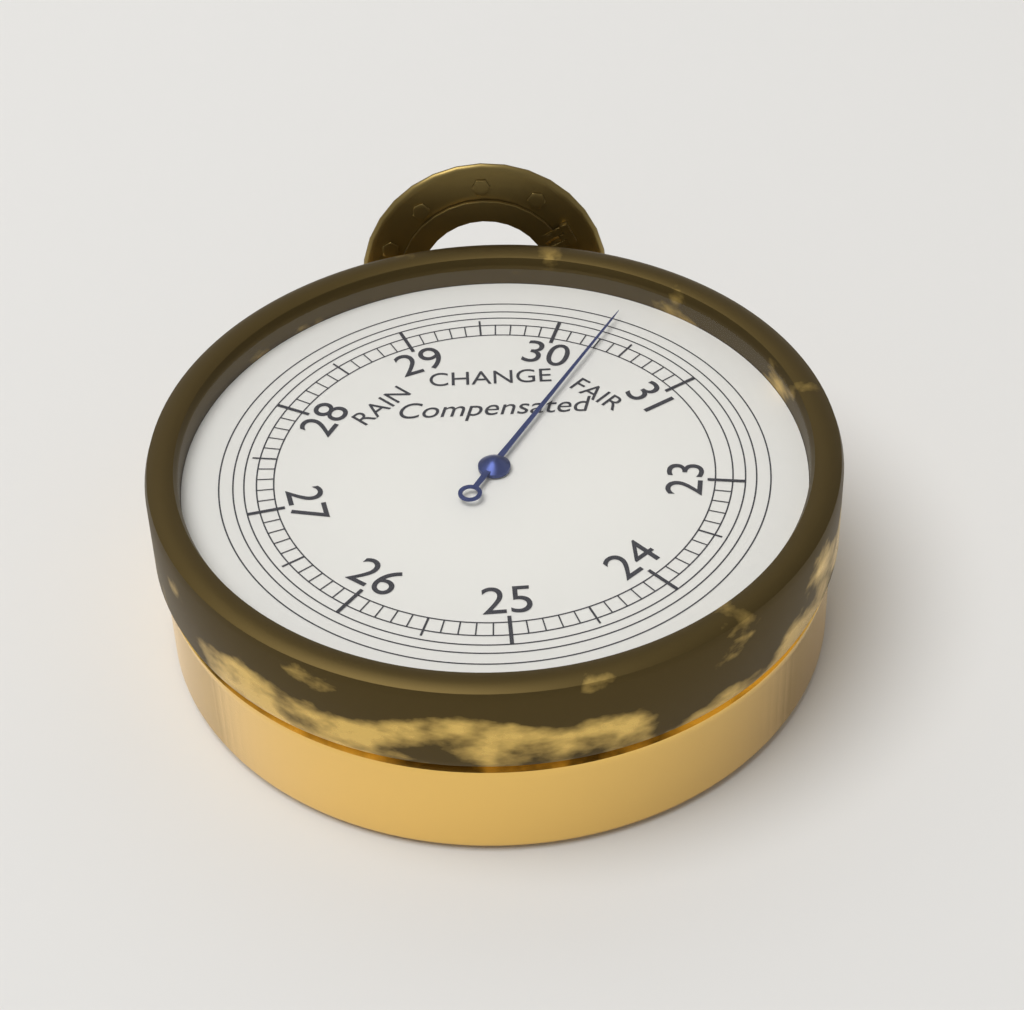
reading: 30.3 inHg
